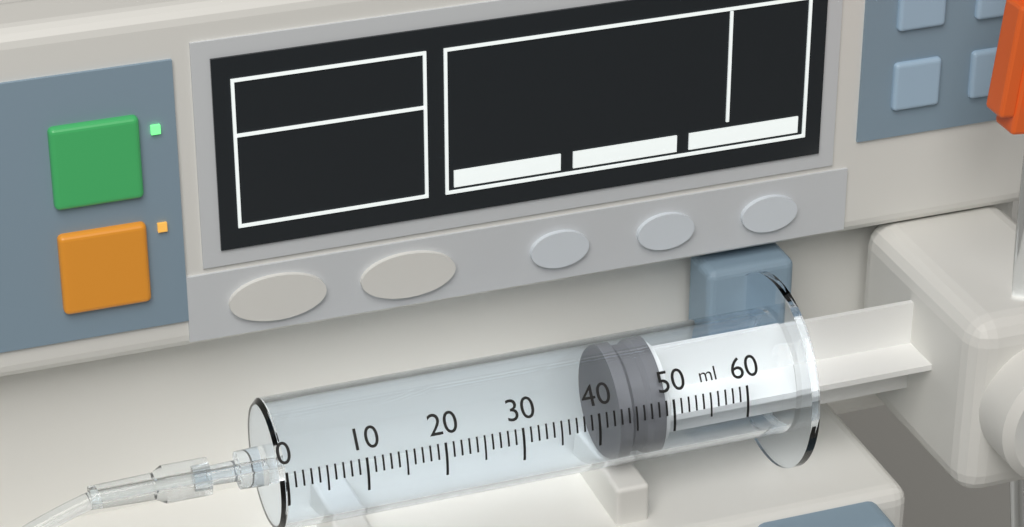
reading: 43 ml
